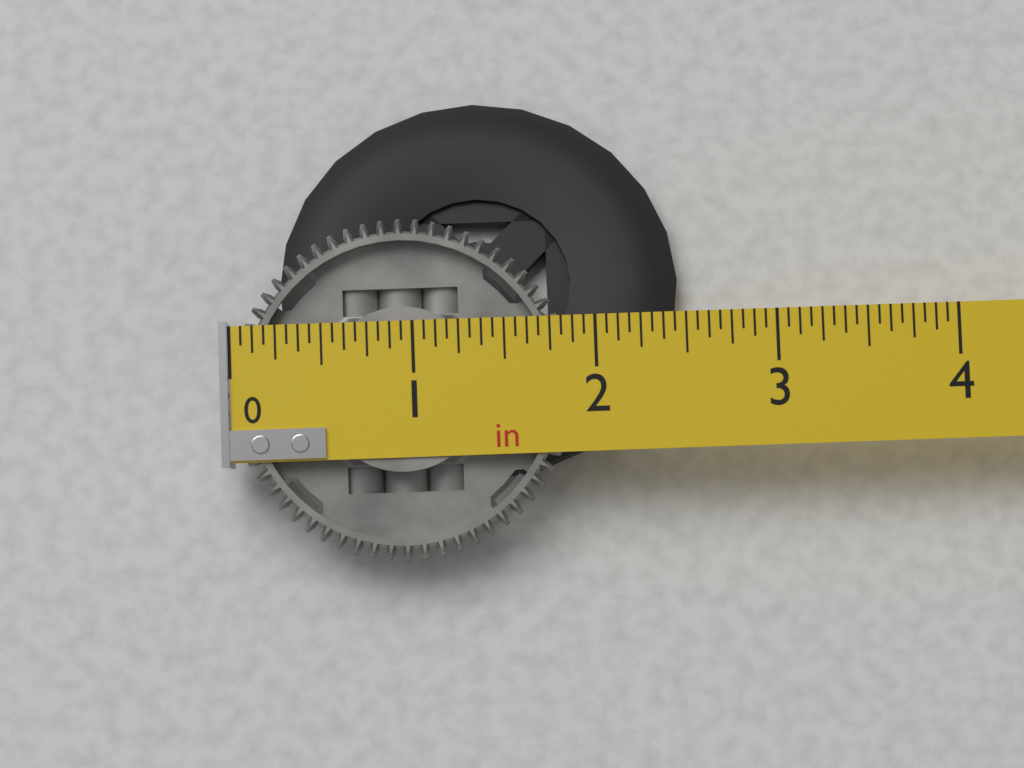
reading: 1.8750 in
